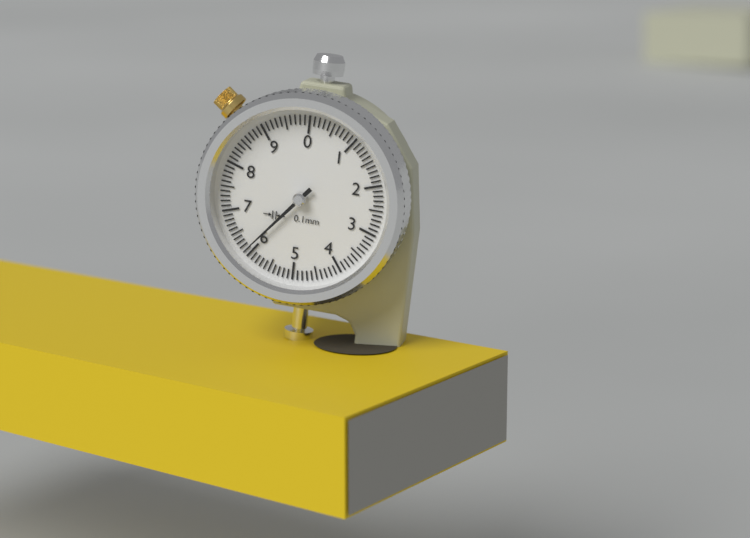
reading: 6.1 mm
